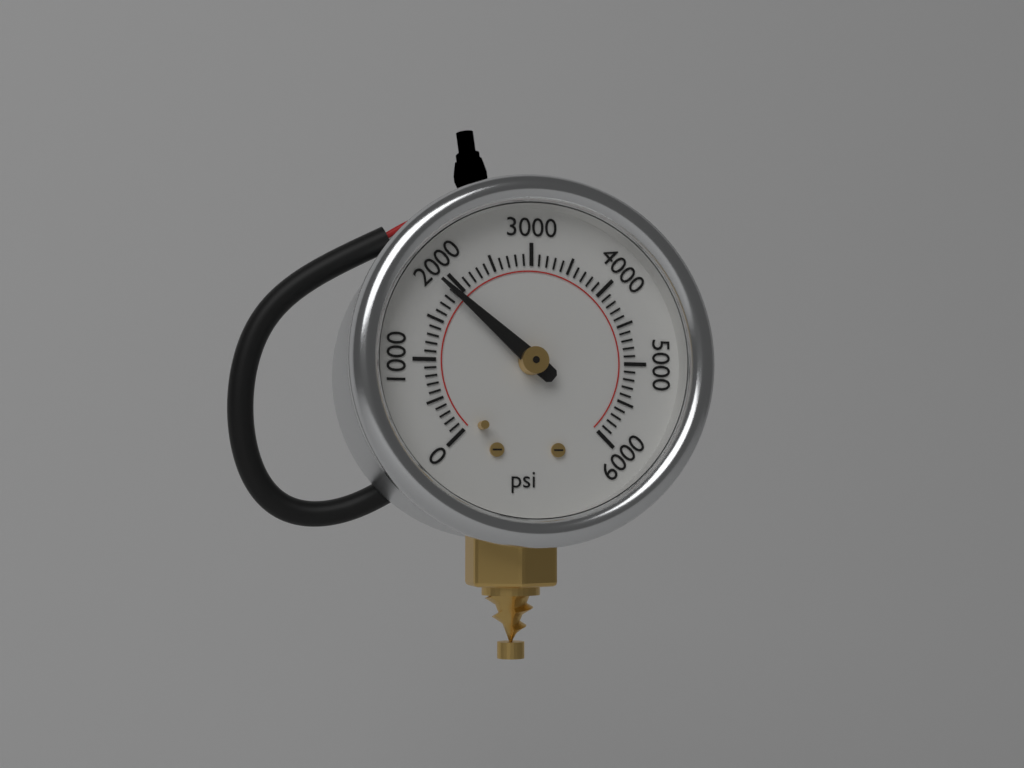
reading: 1900 psi
